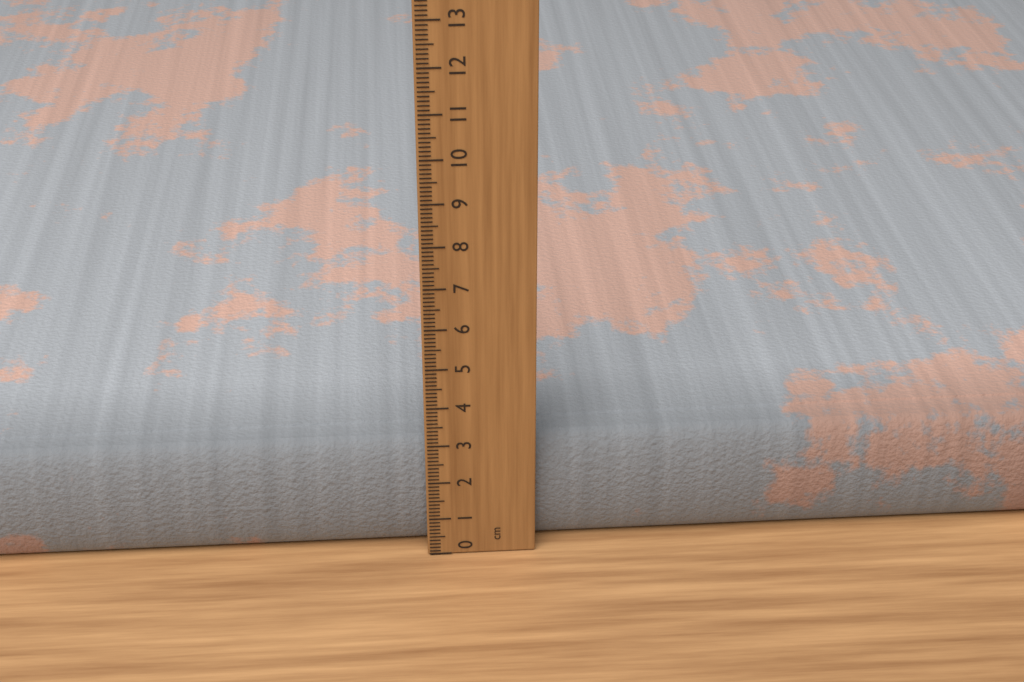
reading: 2.9 cm
